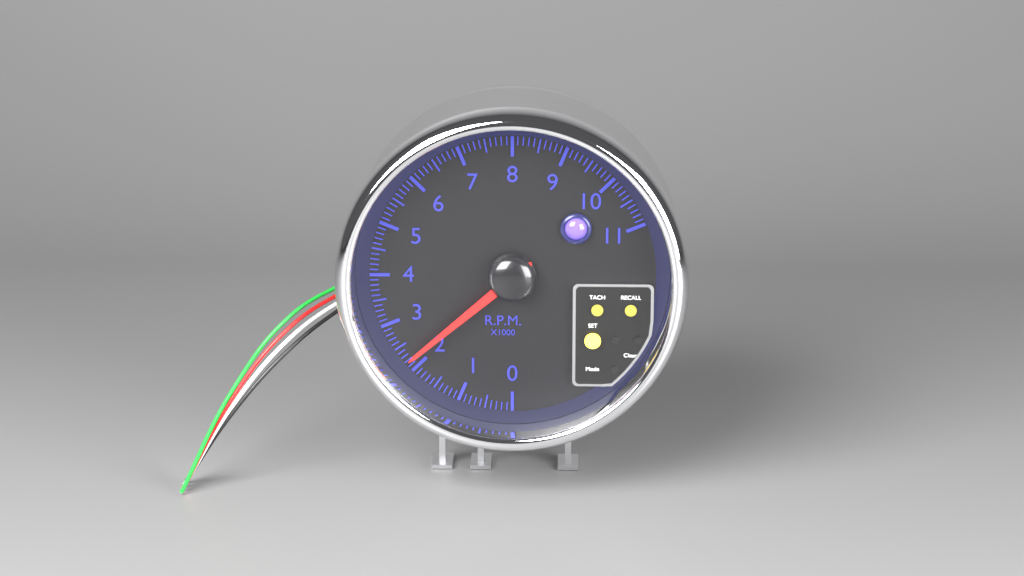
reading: 2.2 rpm x1000
